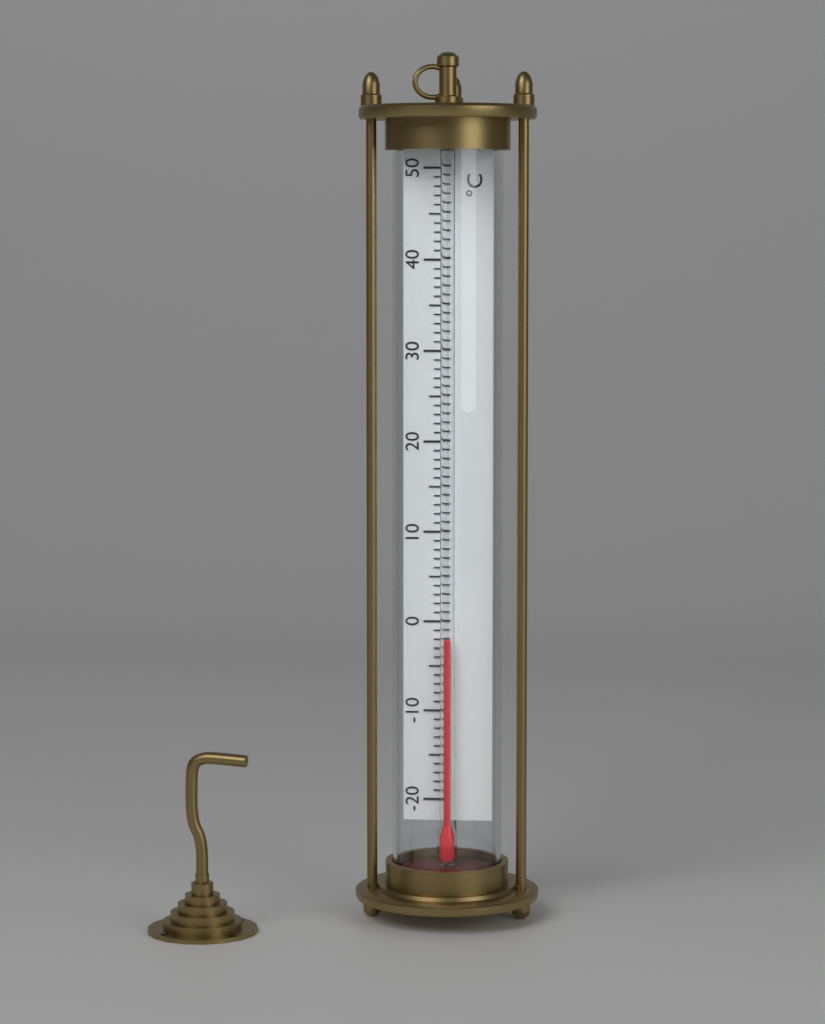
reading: -2 °C
